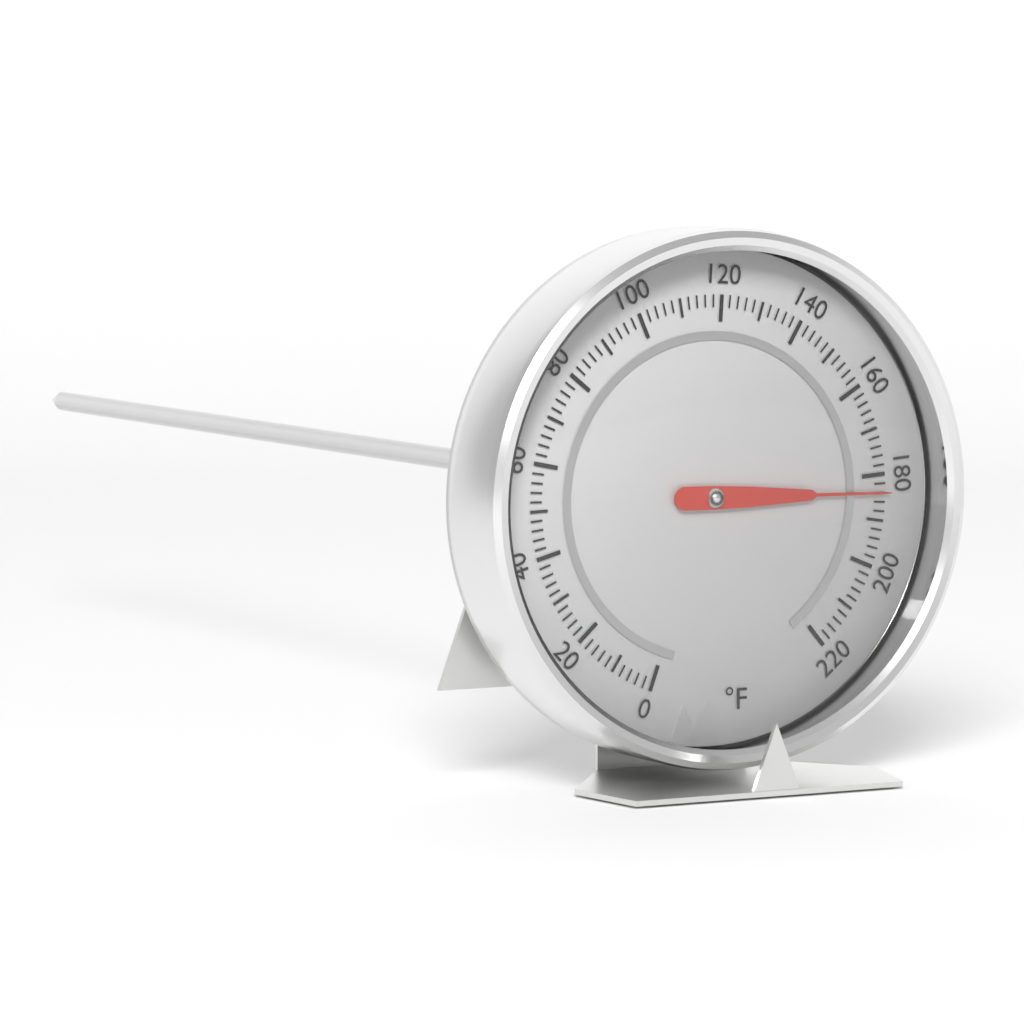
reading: 184 °F
